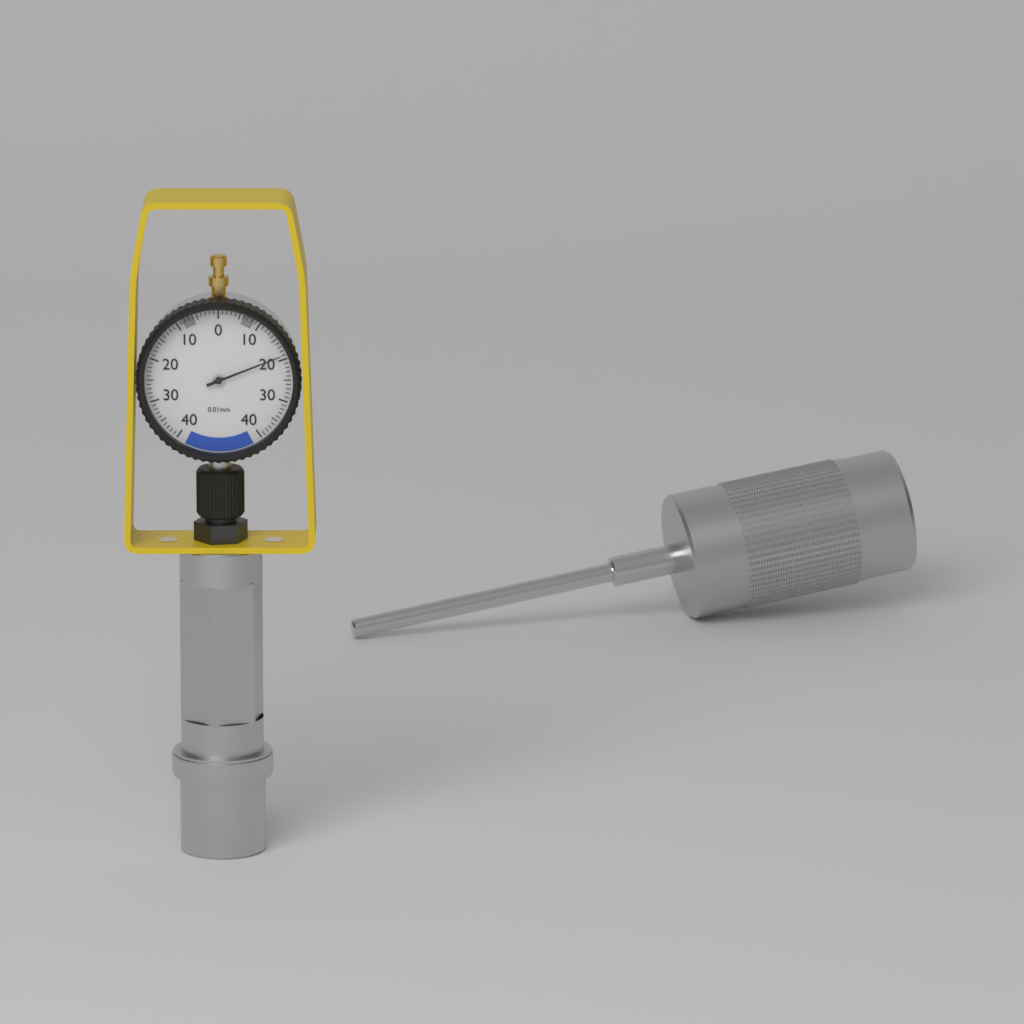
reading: 0.19 mm
